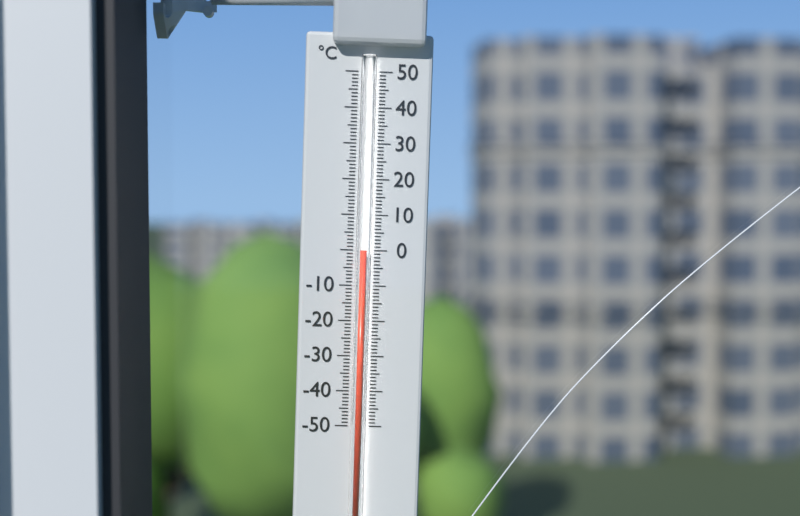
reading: 0 °C
